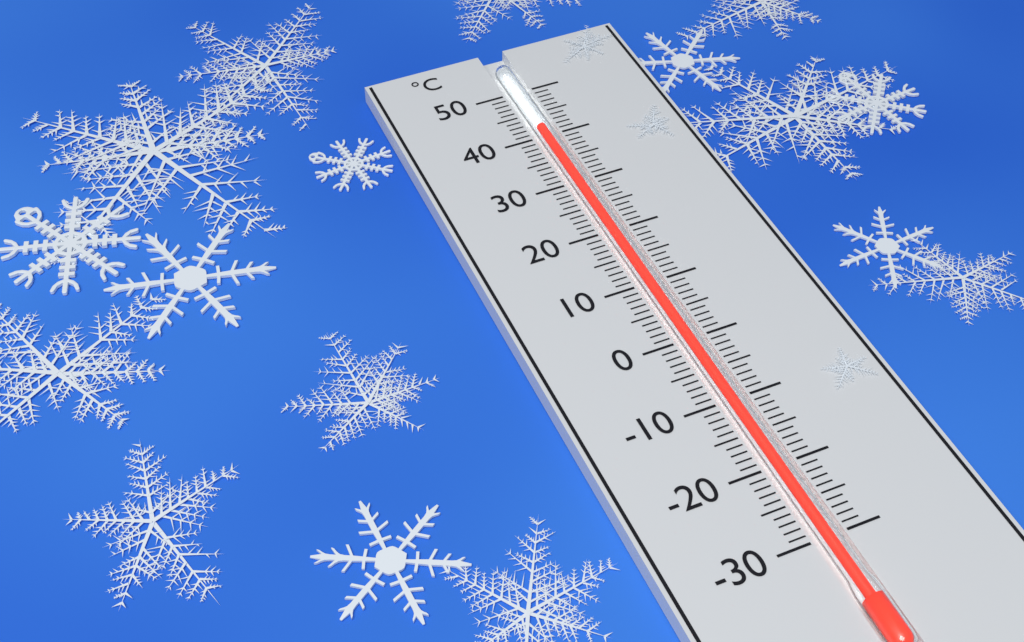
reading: 42 °C
